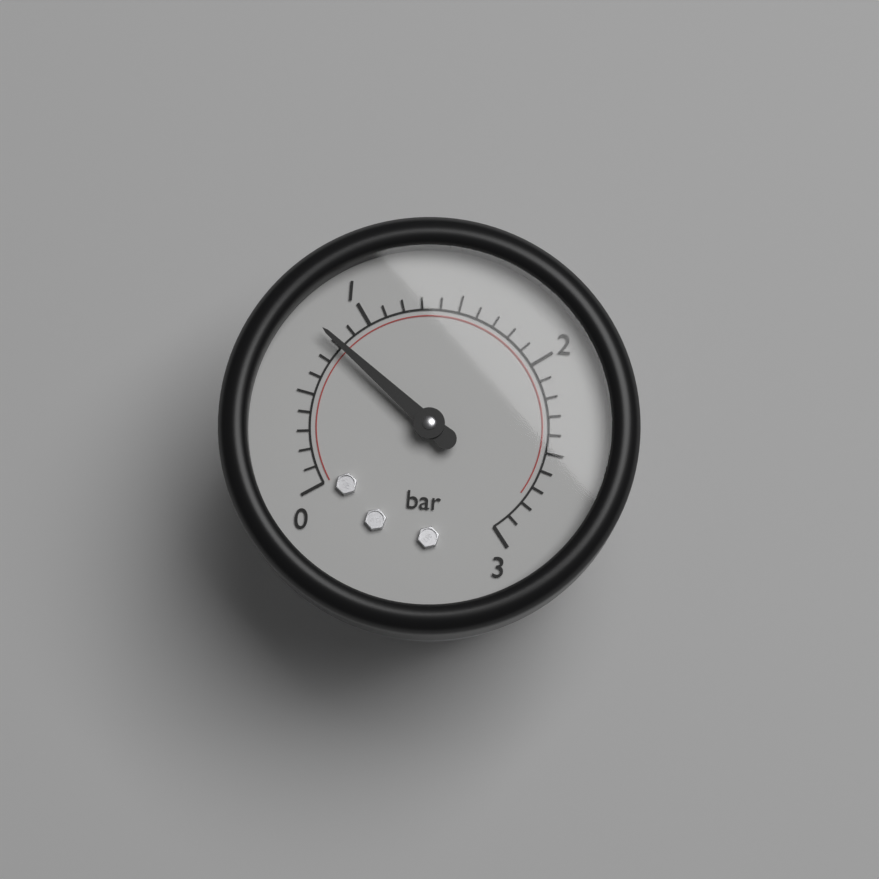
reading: 0.8 bar
